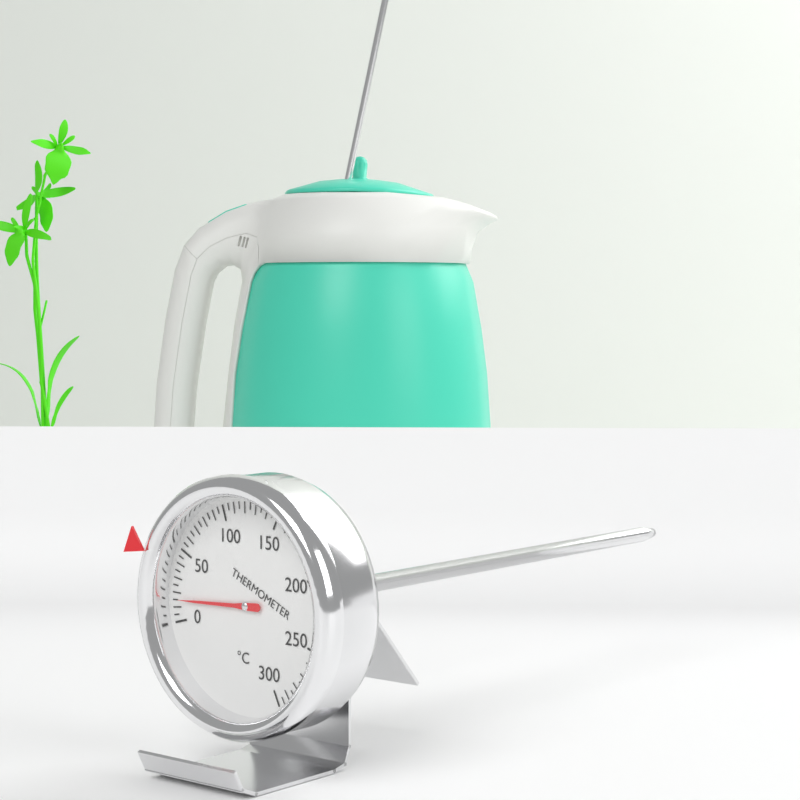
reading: 15 °C
